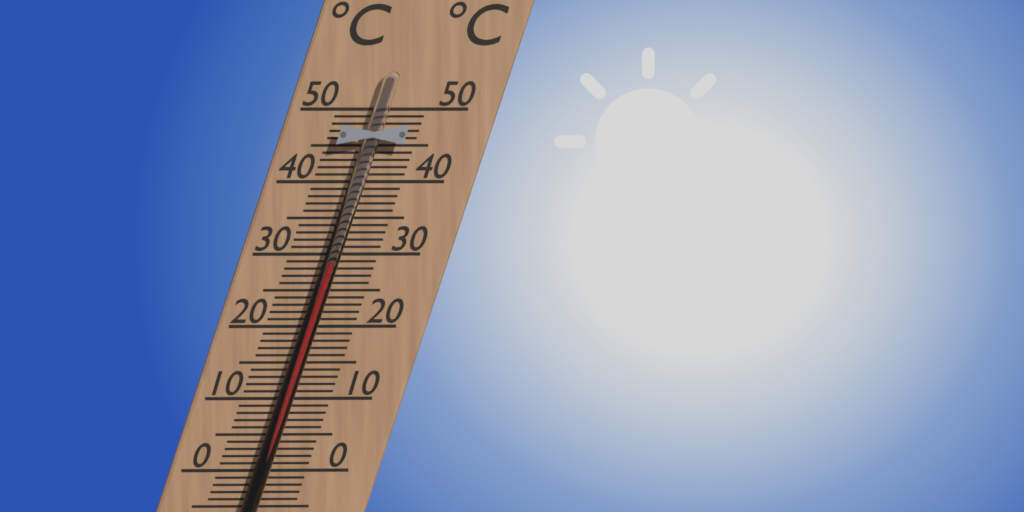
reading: 29 °C
